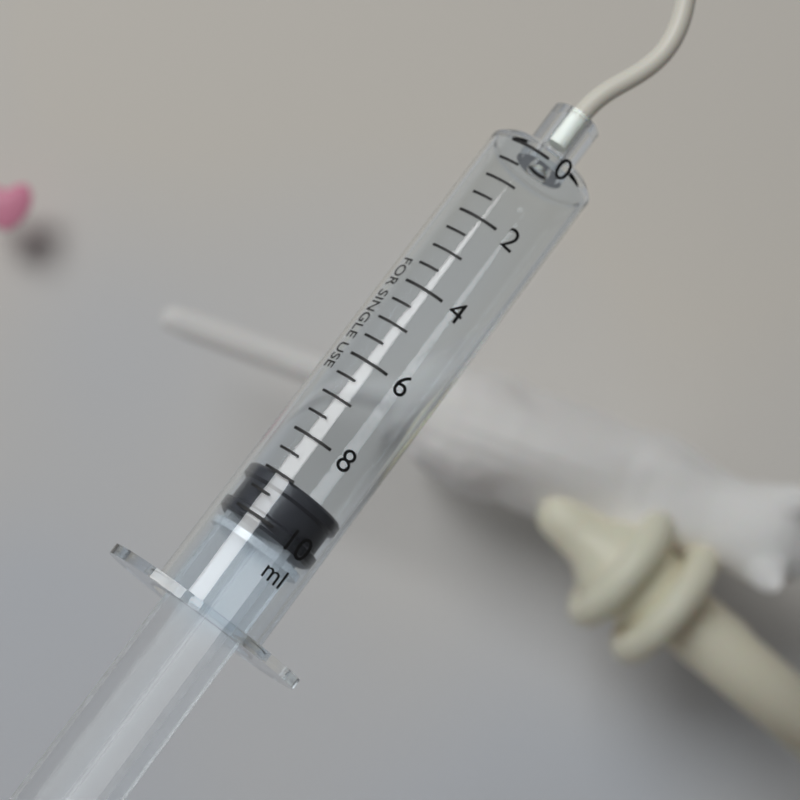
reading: 9.0 ml
